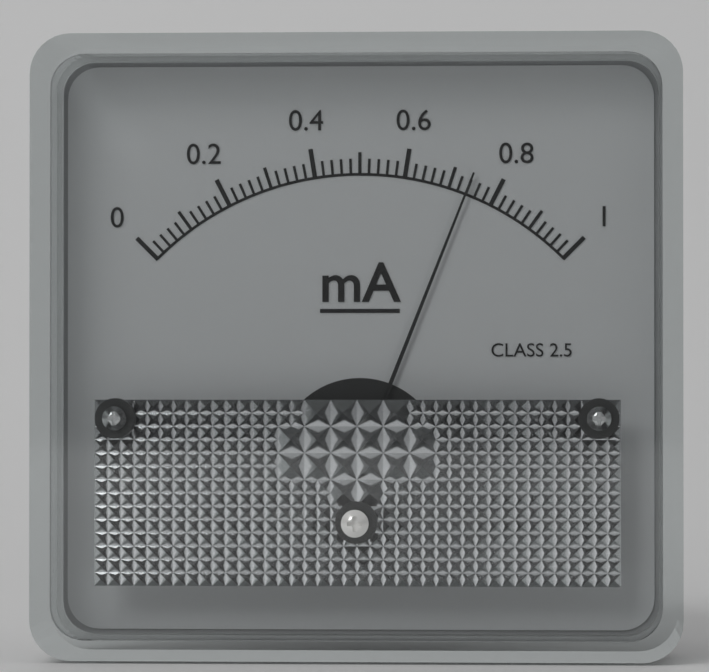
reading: 0.74 mA
